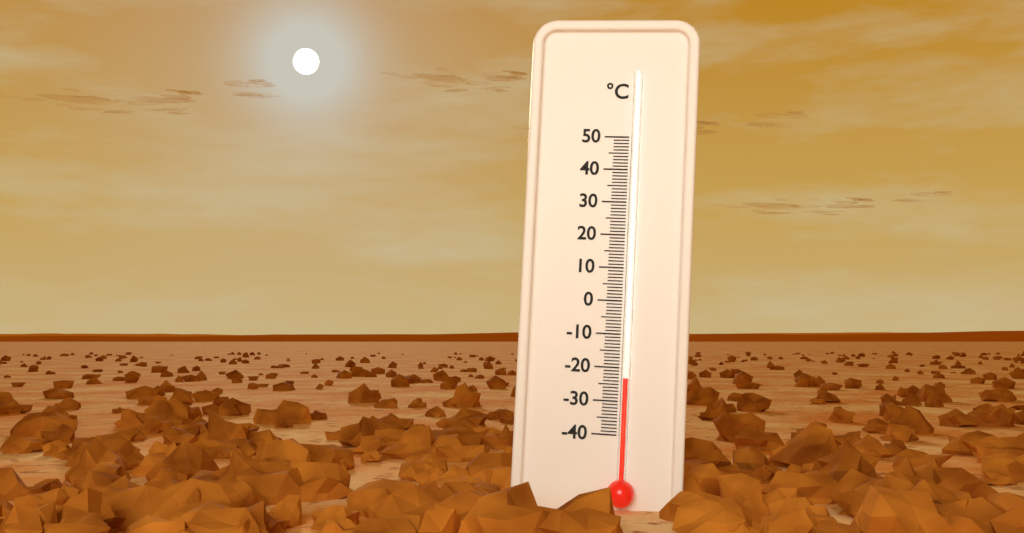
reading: -23 °C
